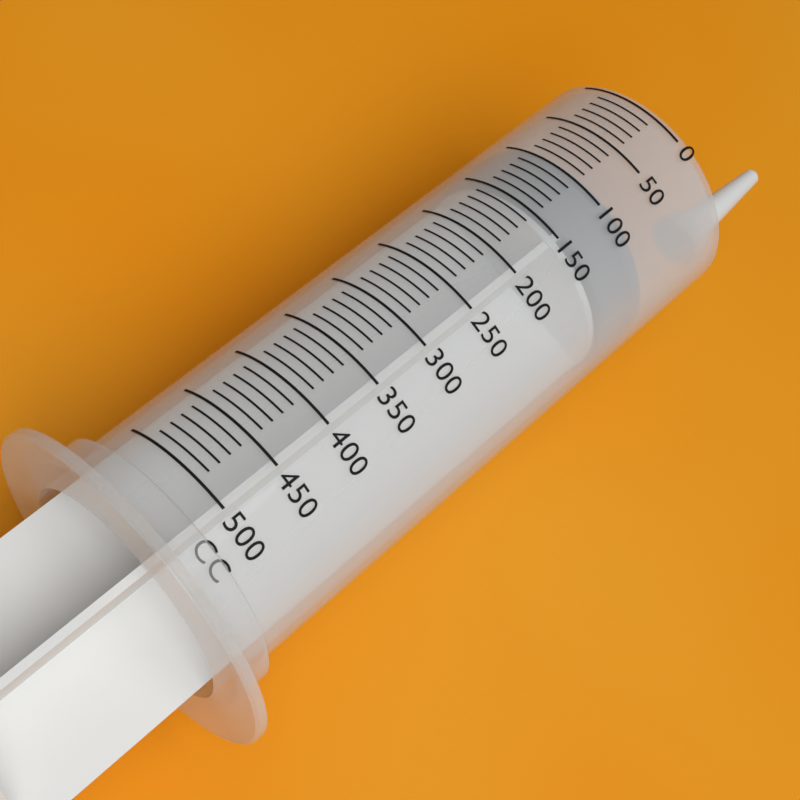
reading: 90 cc
